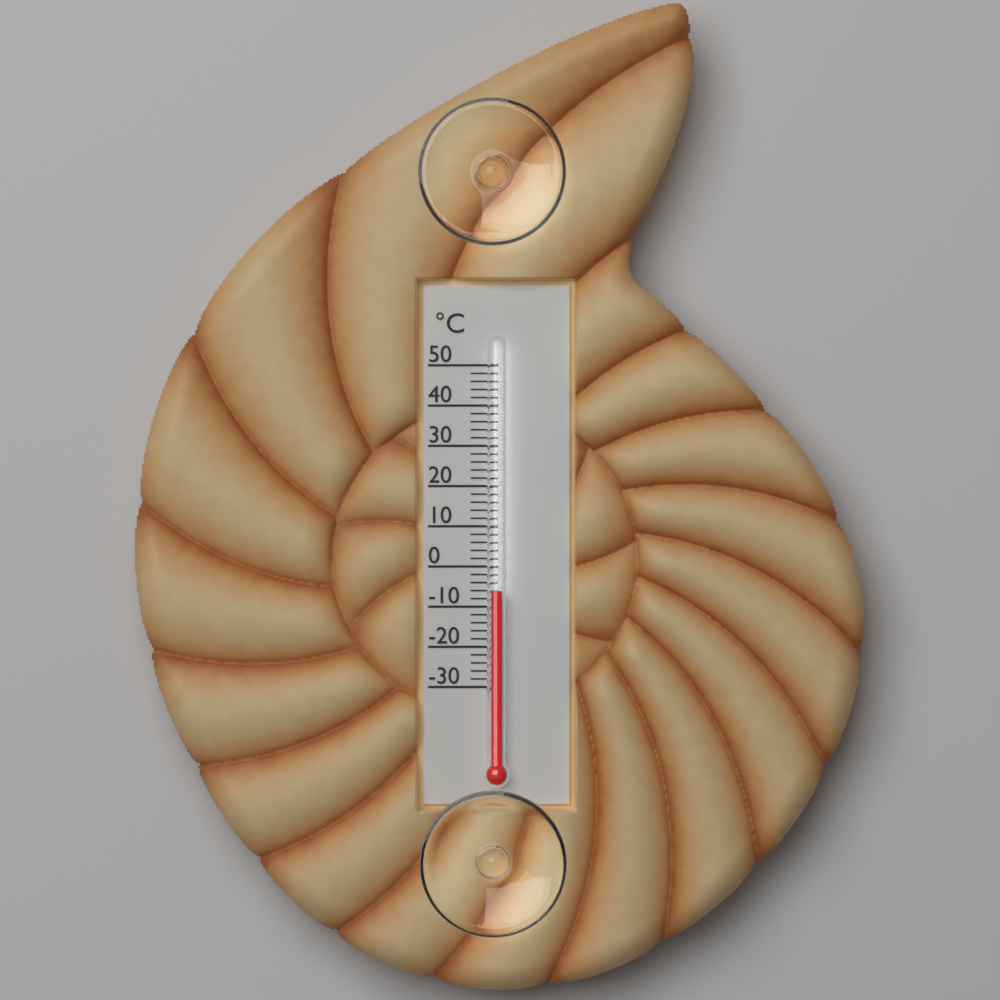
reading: -6 °C
